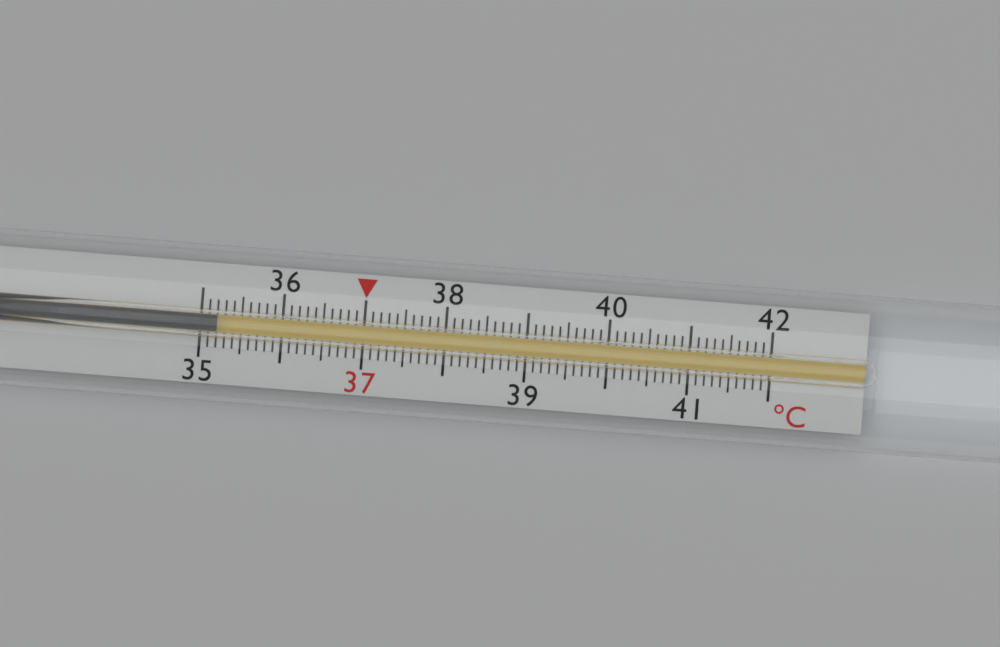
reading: 35.2 °C
